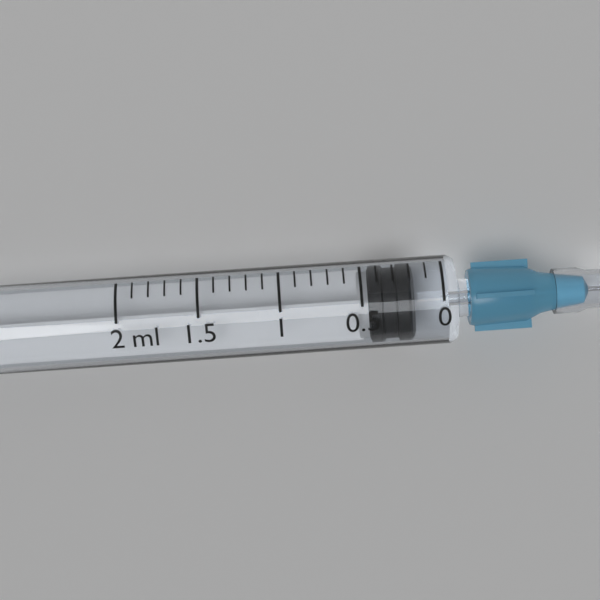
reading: 0.2 ml
